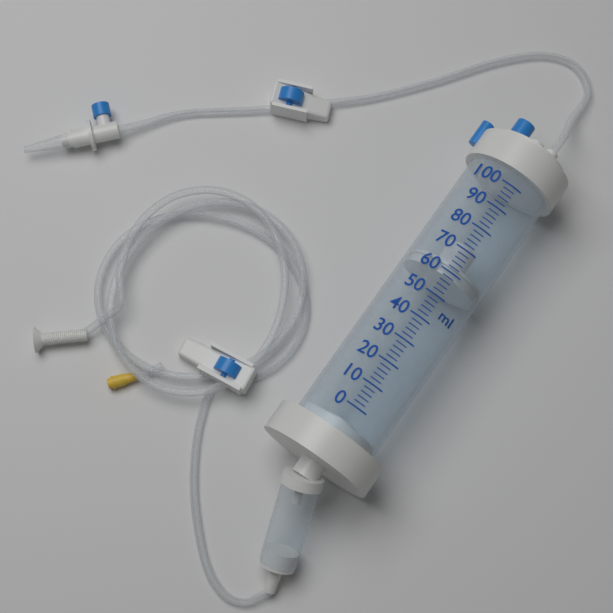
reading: 58 ml
